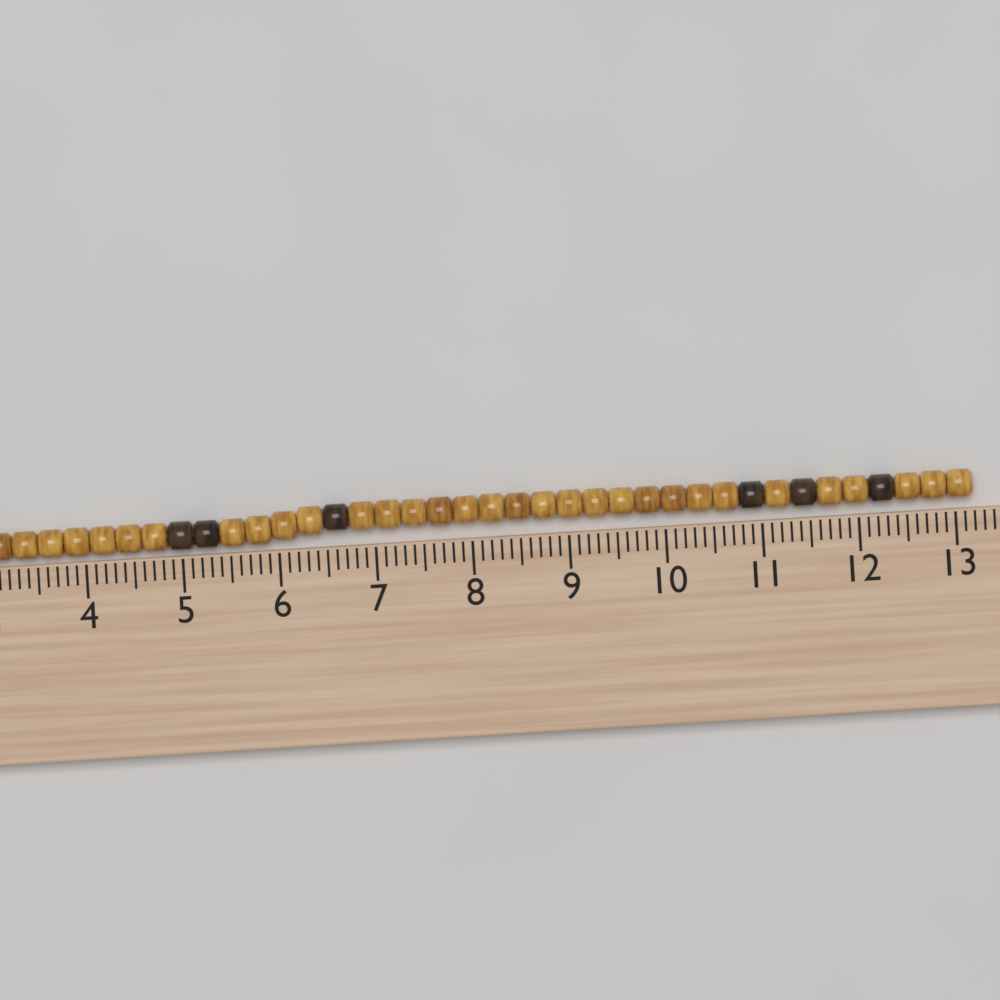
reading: 13.2 cm
